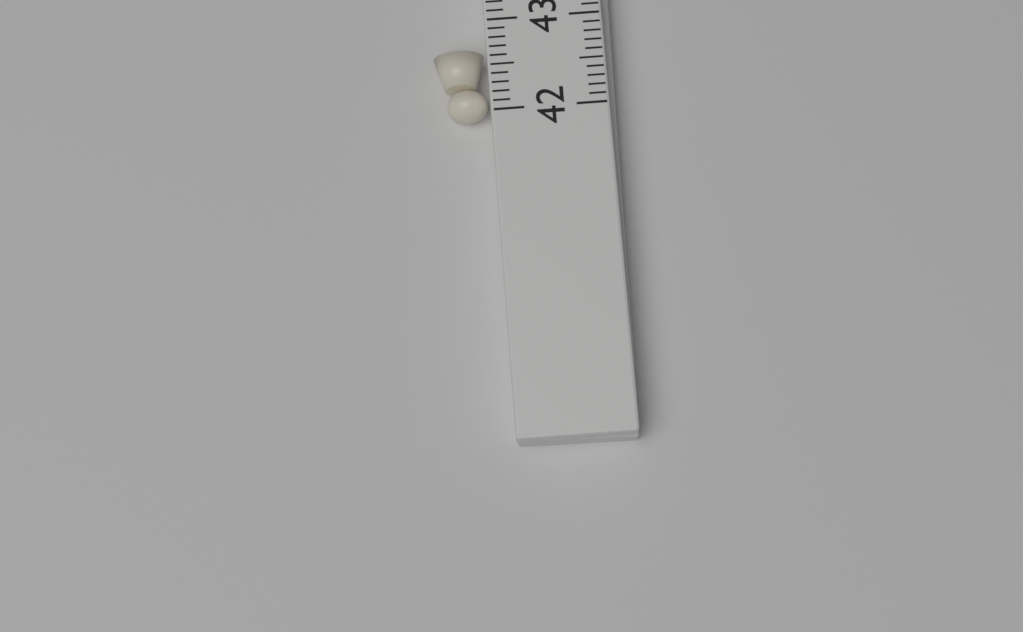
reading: 42.7 (no unit)
